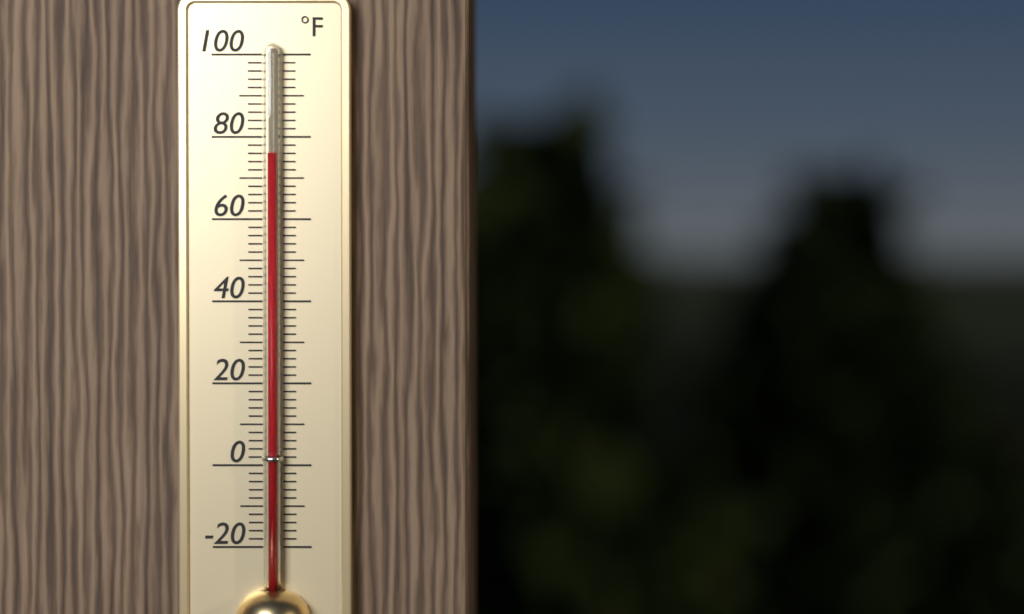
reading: 76 °F
